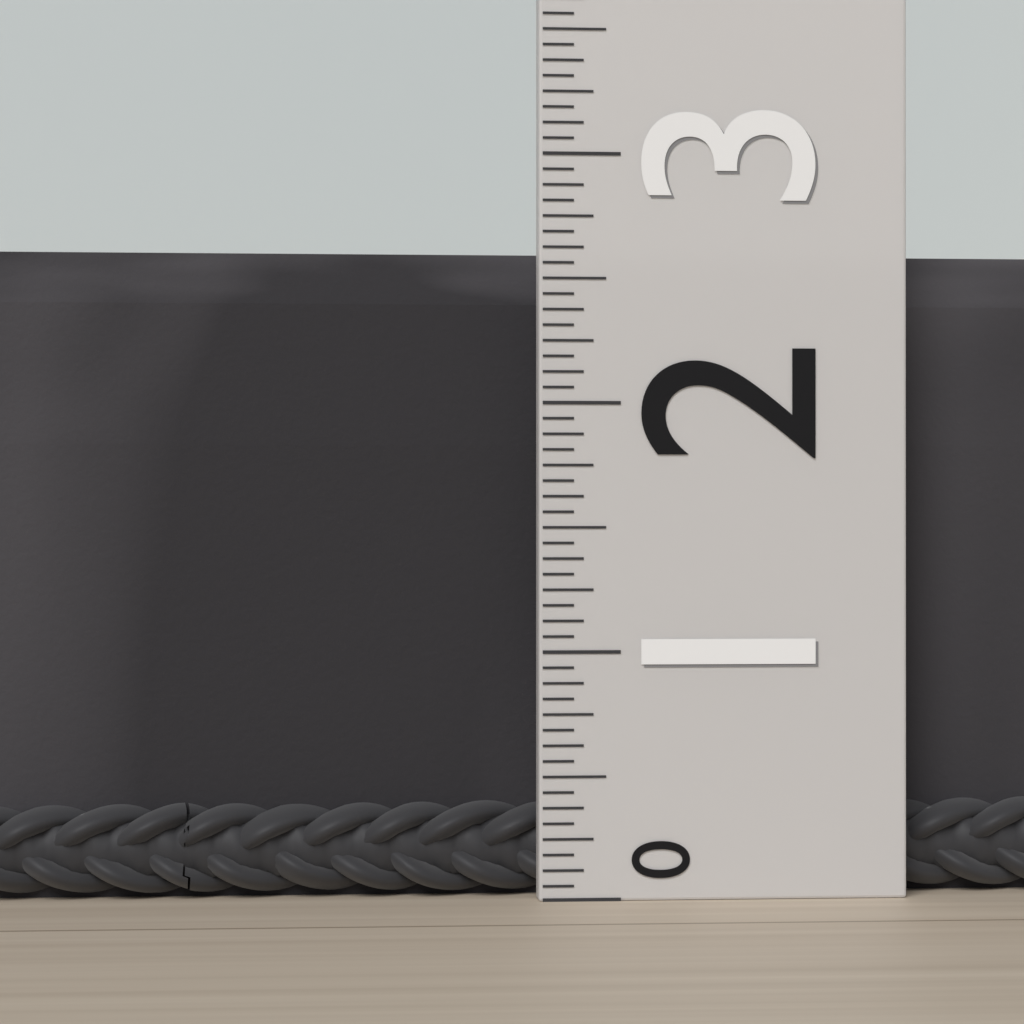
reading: 2.6250 (no unit)
